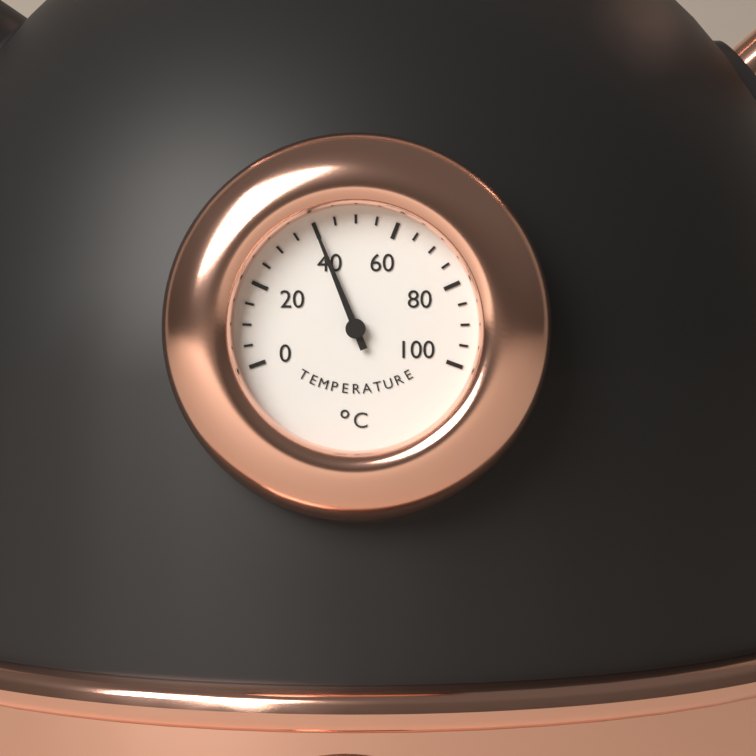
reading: 40 °C
